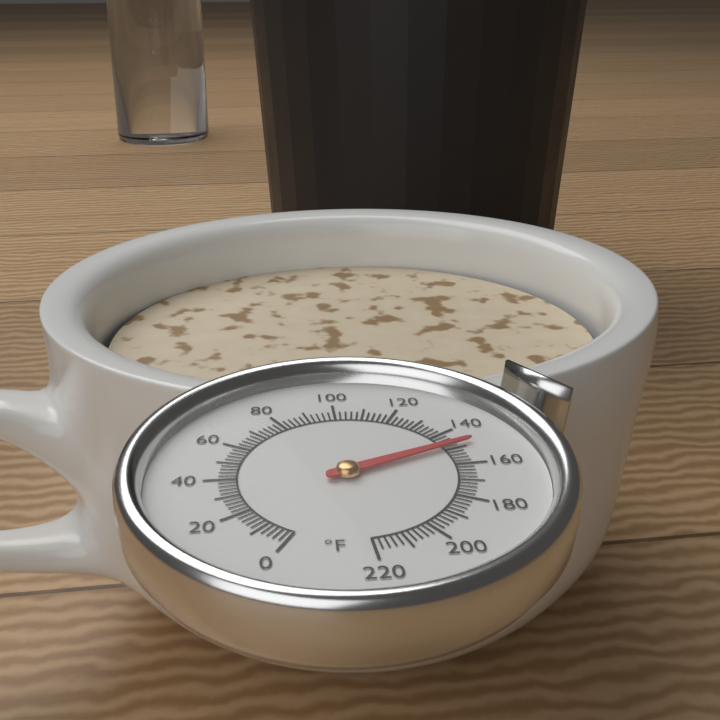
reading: 148 °F
